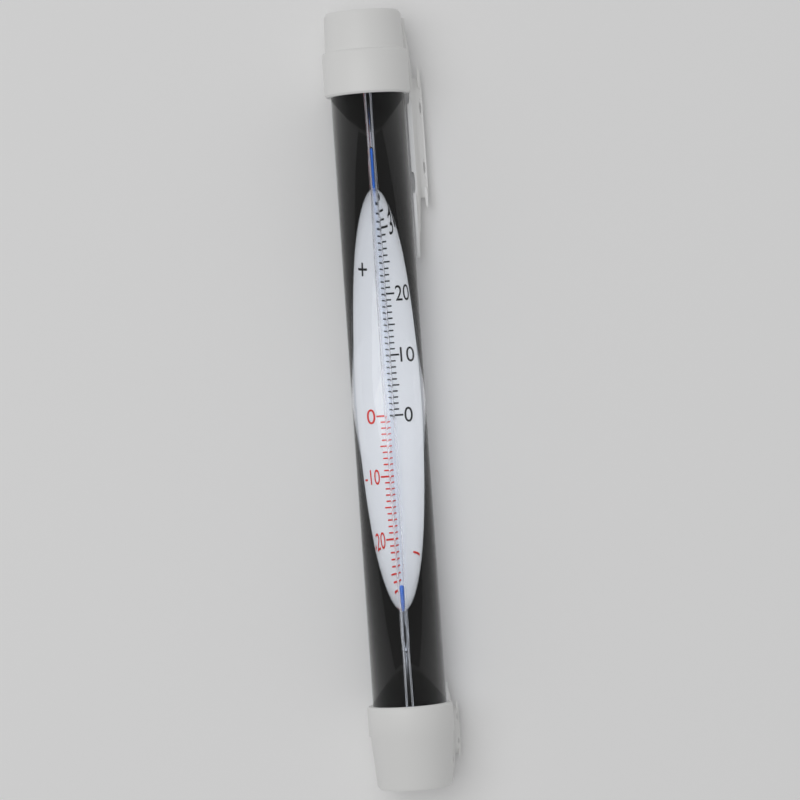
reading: -28 °C
